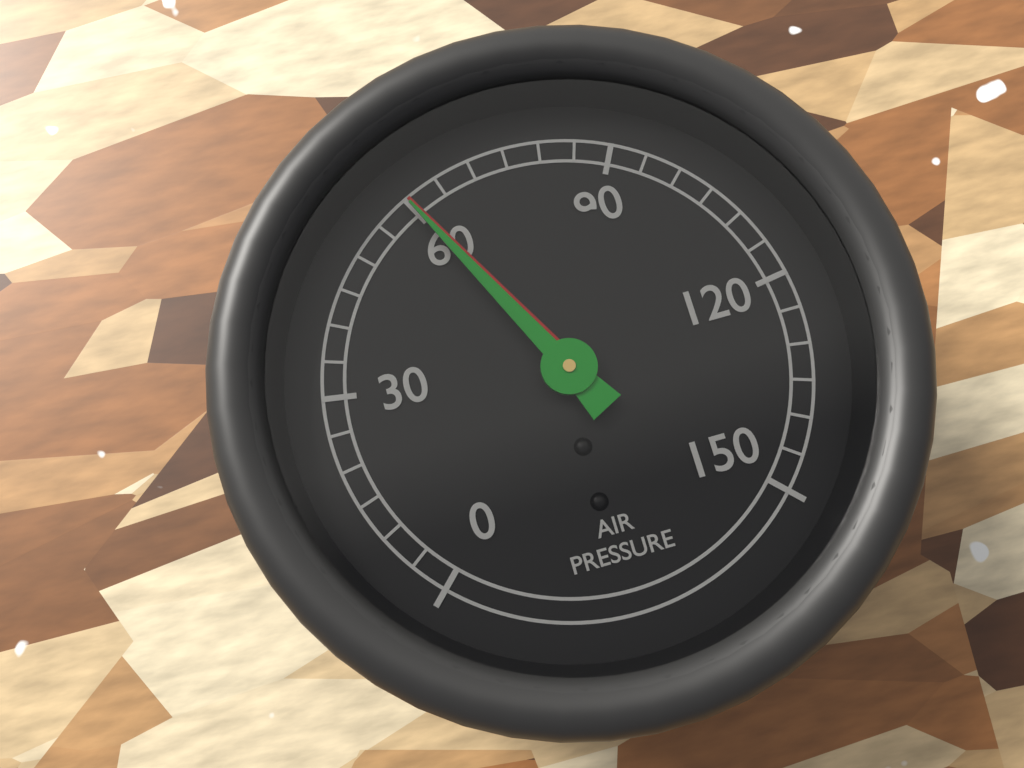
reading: 60 (no unit)
